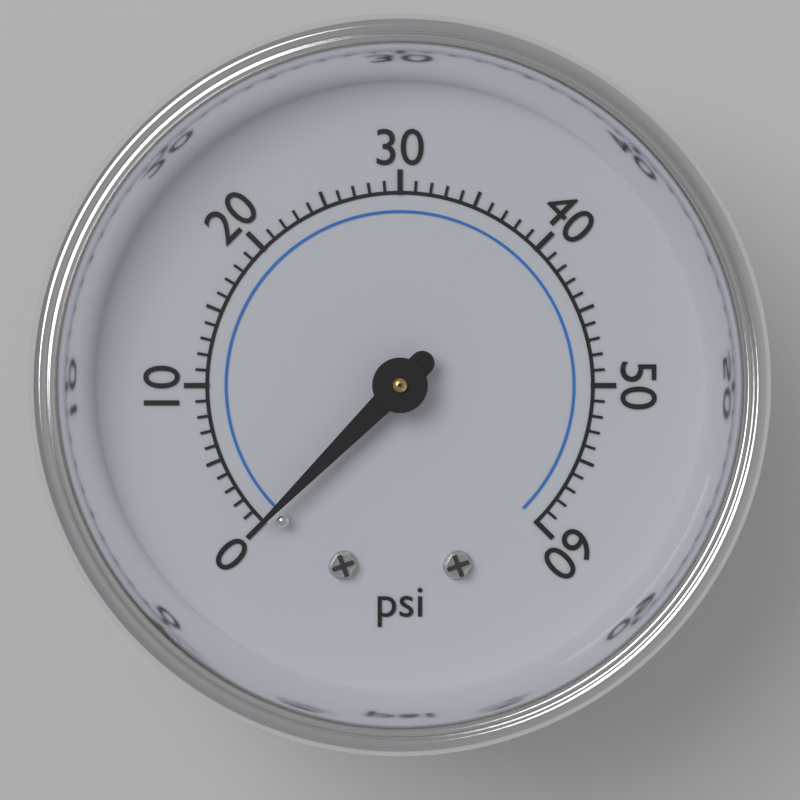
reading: 0 psi
